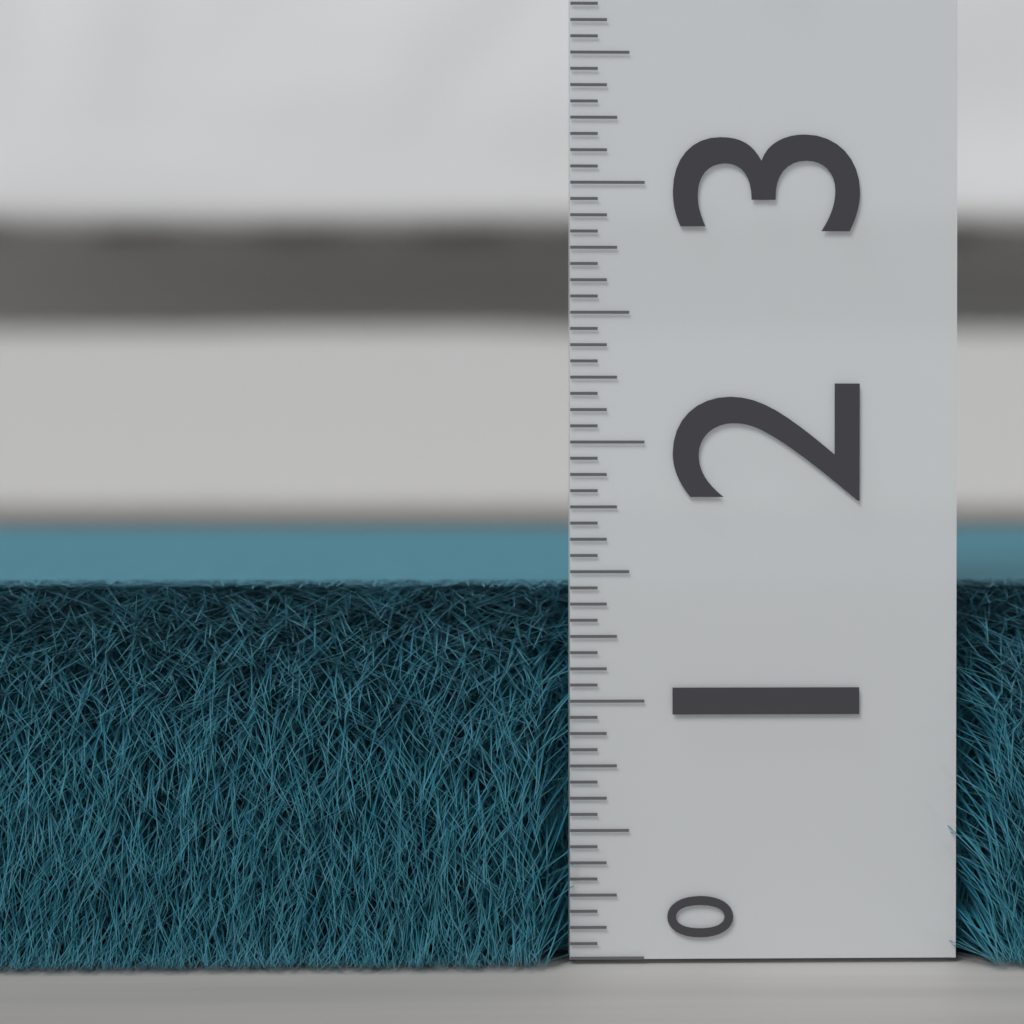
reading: 1.4375 (no unit)
